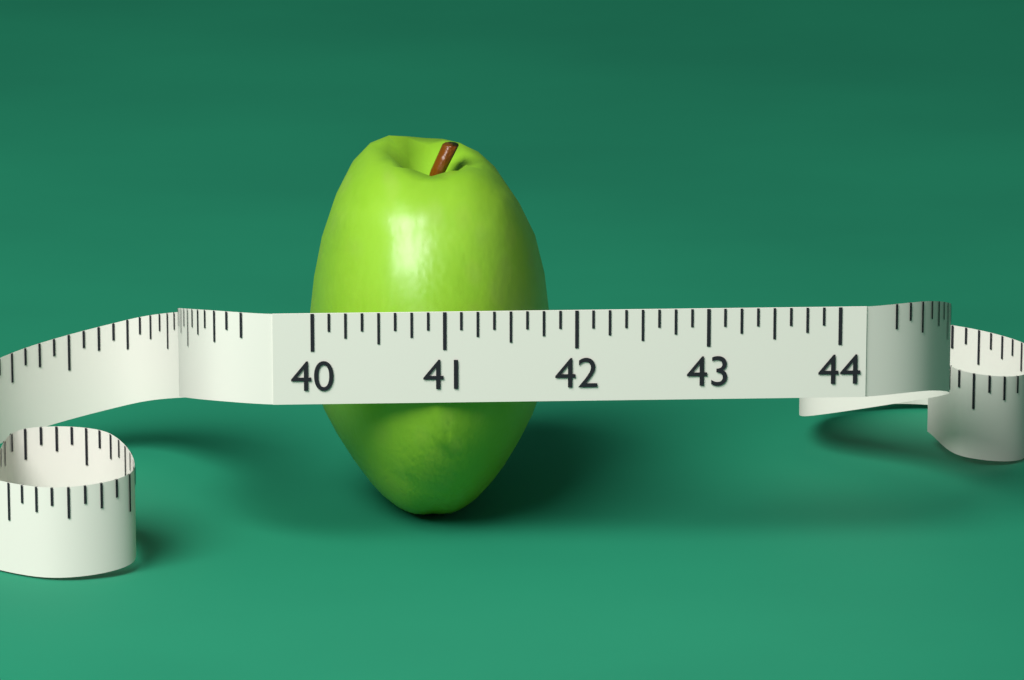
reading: 41.875 (no unit)
